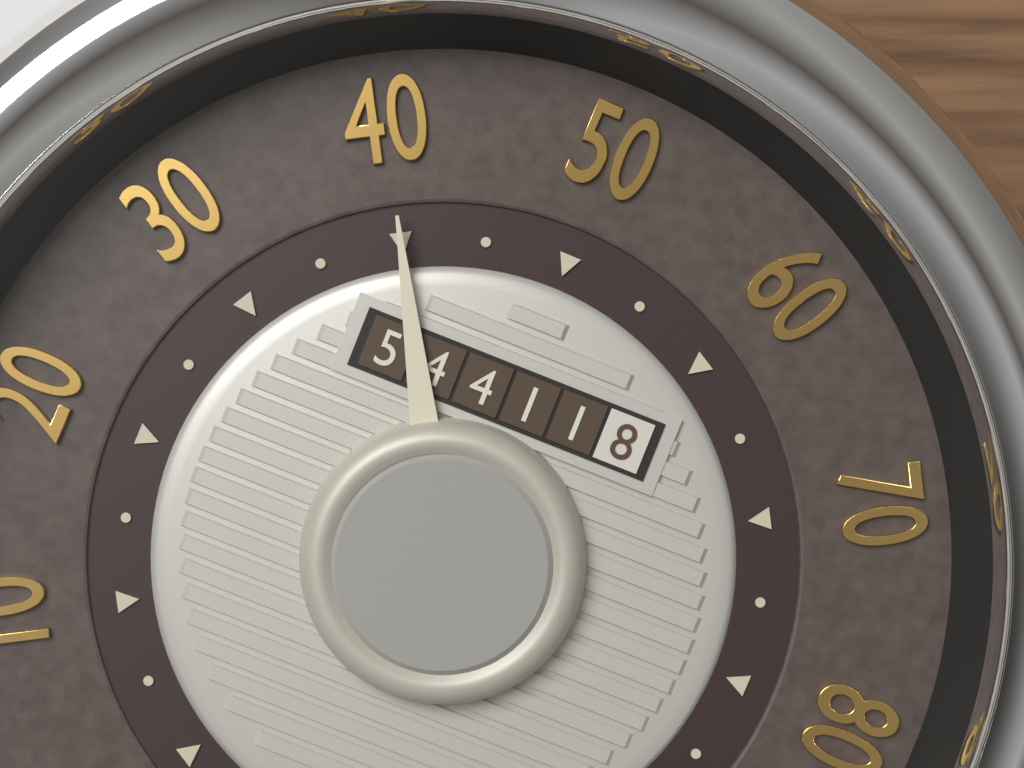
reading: 40 mph
